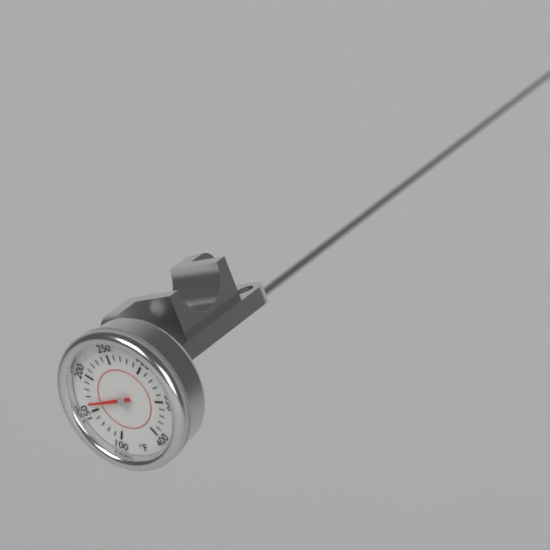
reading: 160 °F
